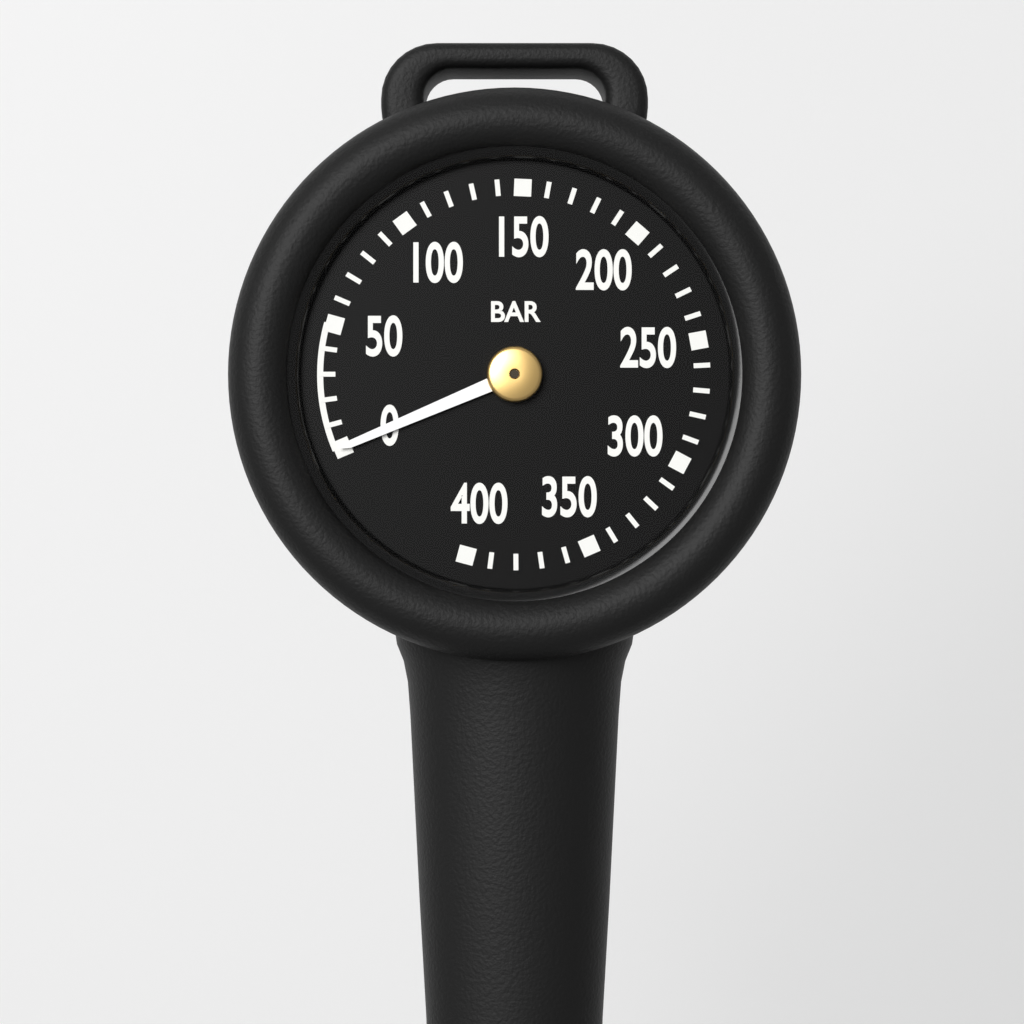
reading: 0 bar
